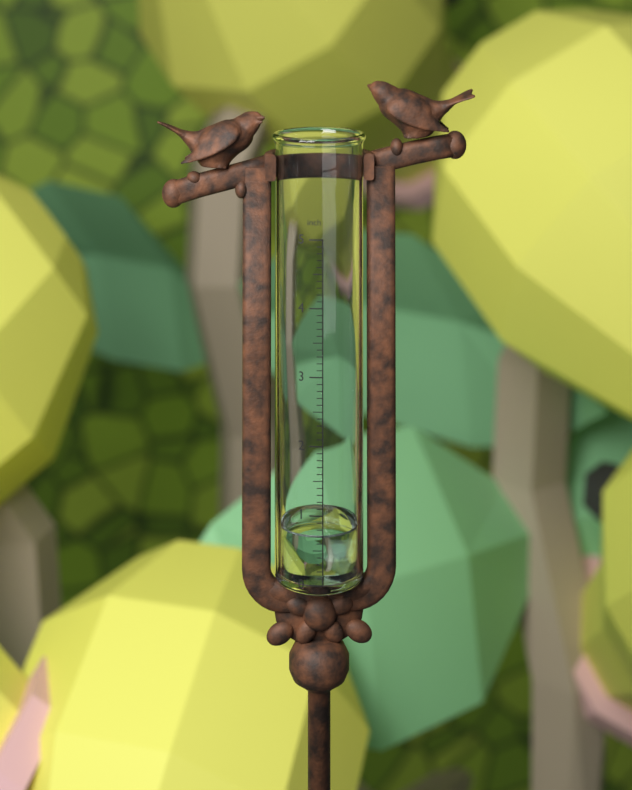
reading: 0.7 in
